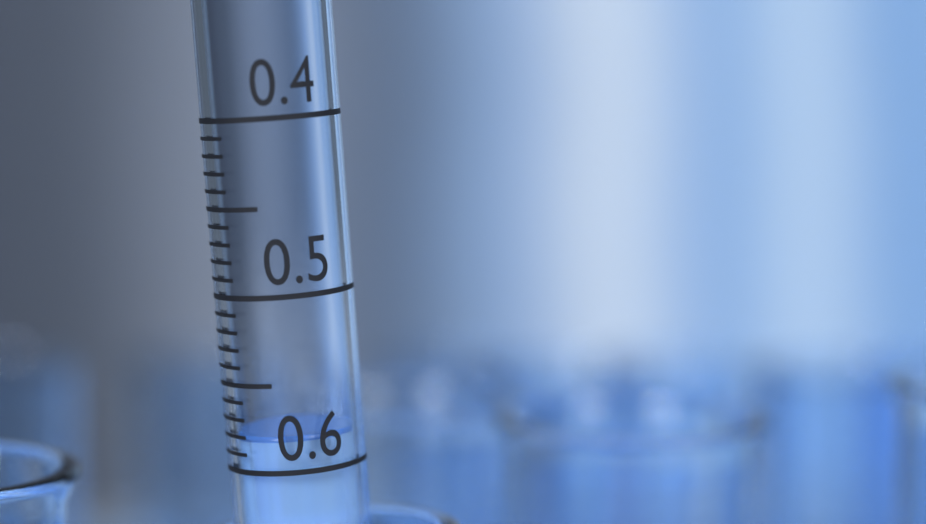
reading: 0.58 (no unit)
